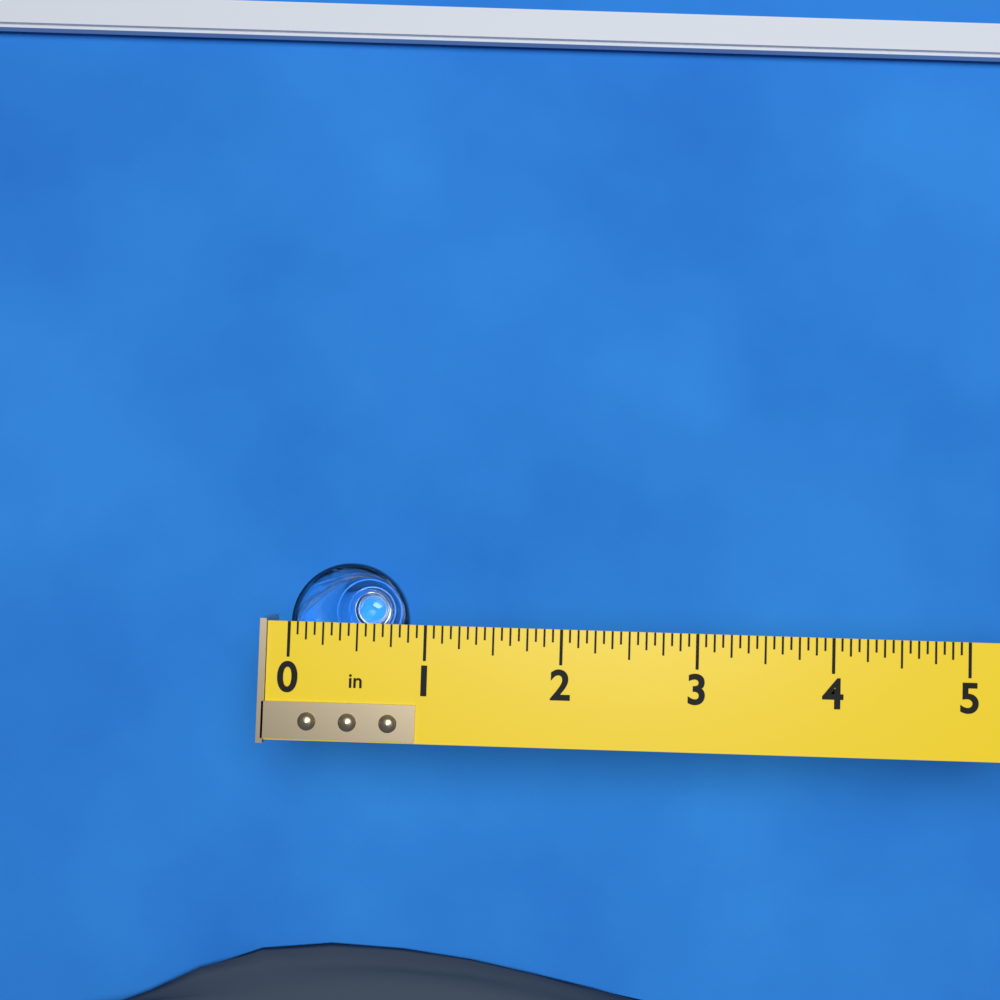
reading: 0.8750 in
